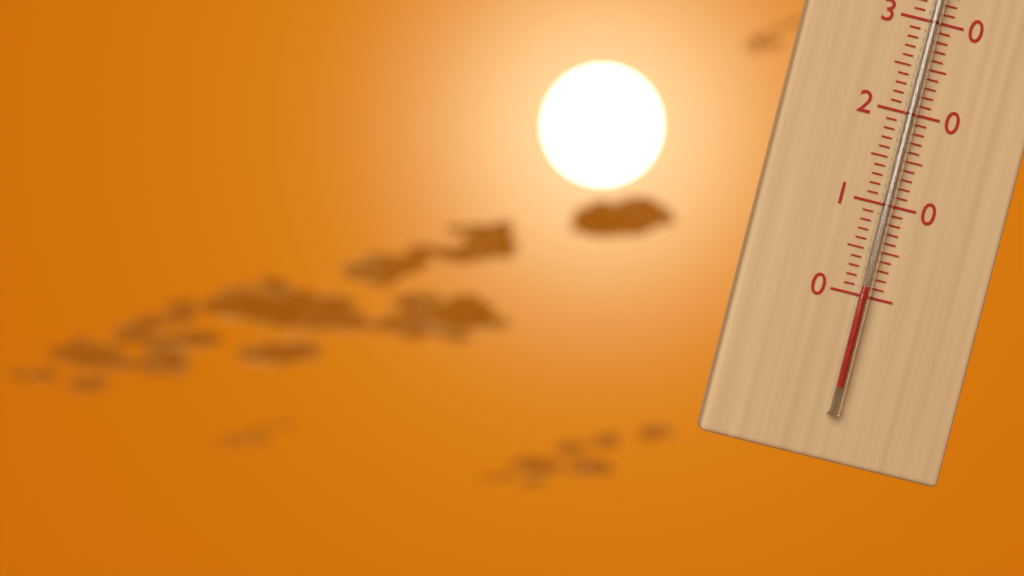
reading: 1 °C
